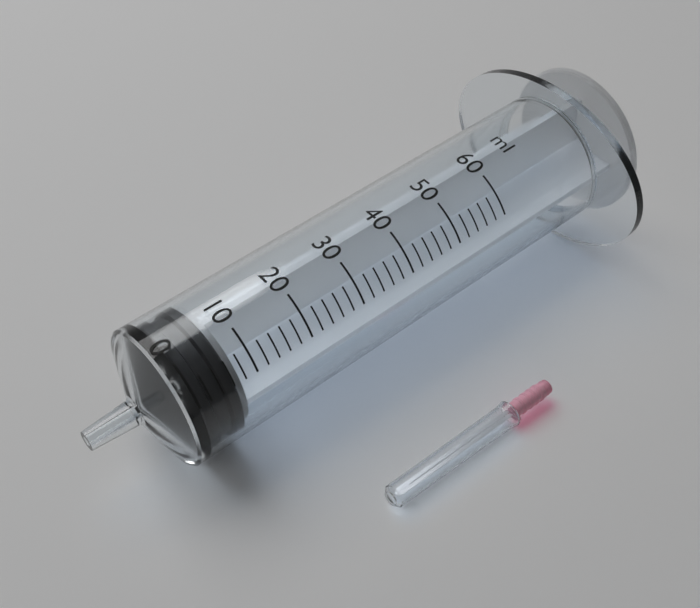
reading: 0 ml
